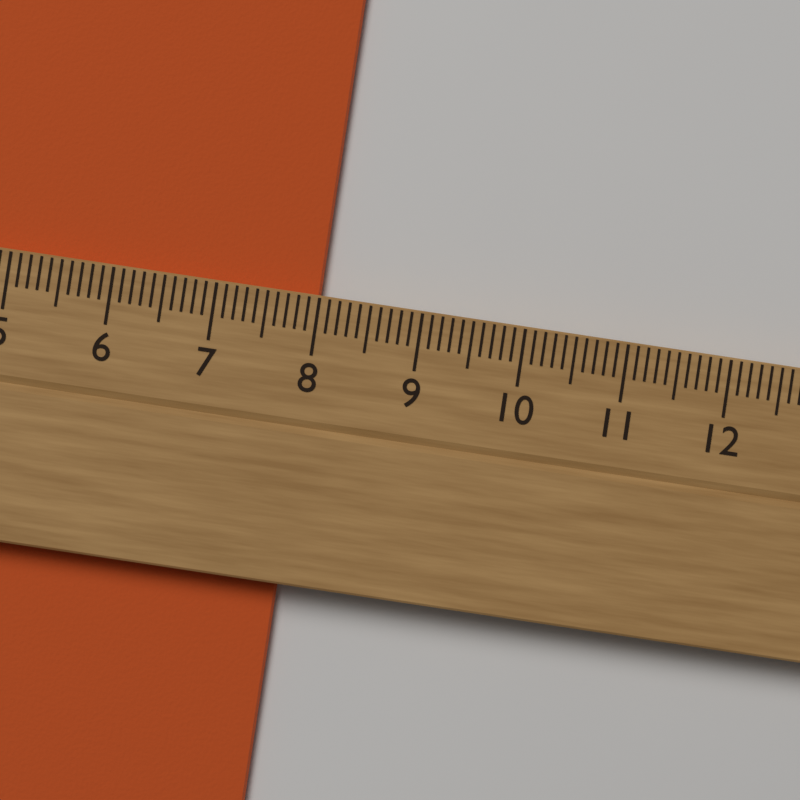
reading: 8.0 cm
